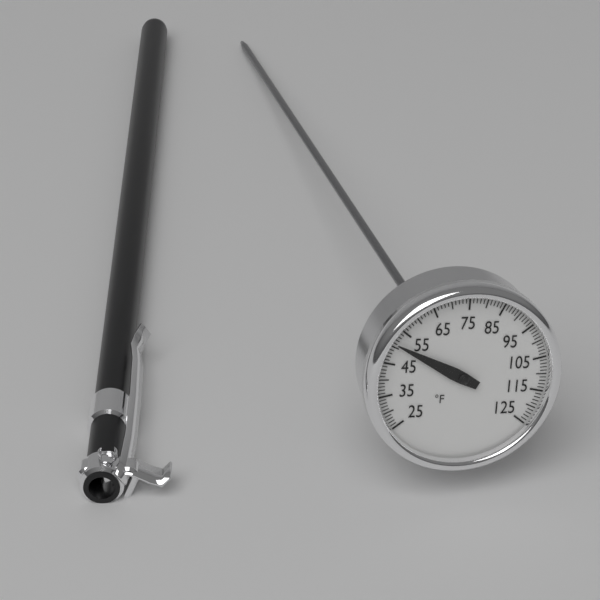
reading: 51 °F
